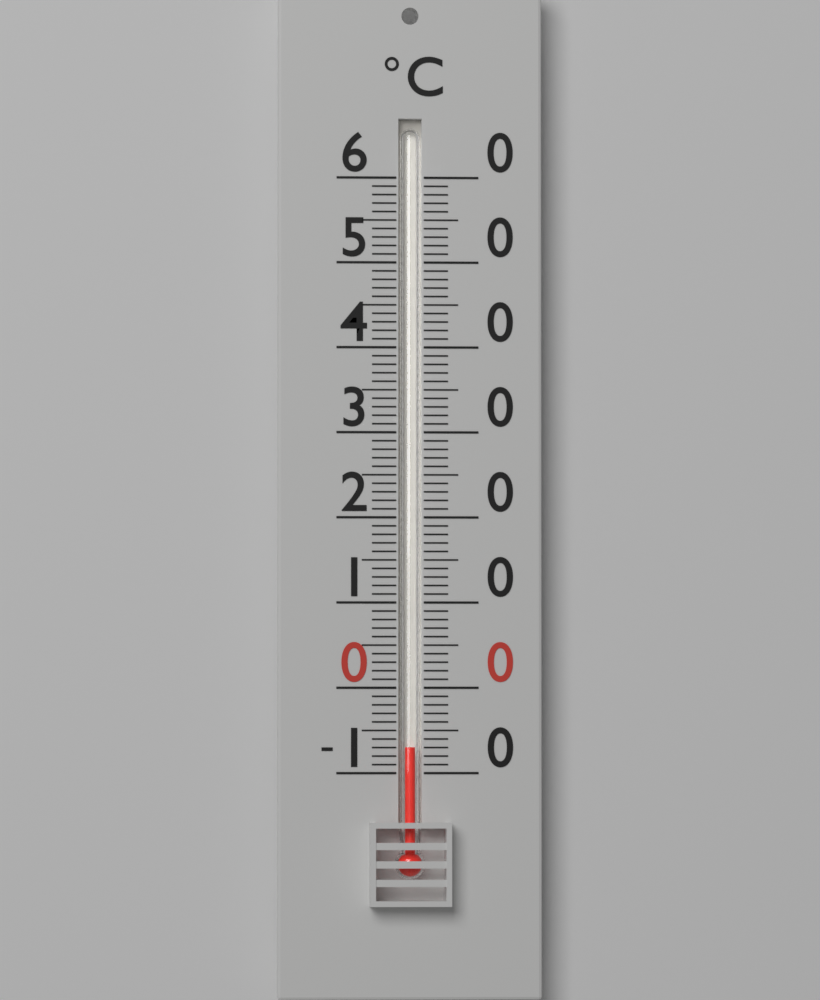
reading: -7 °C
